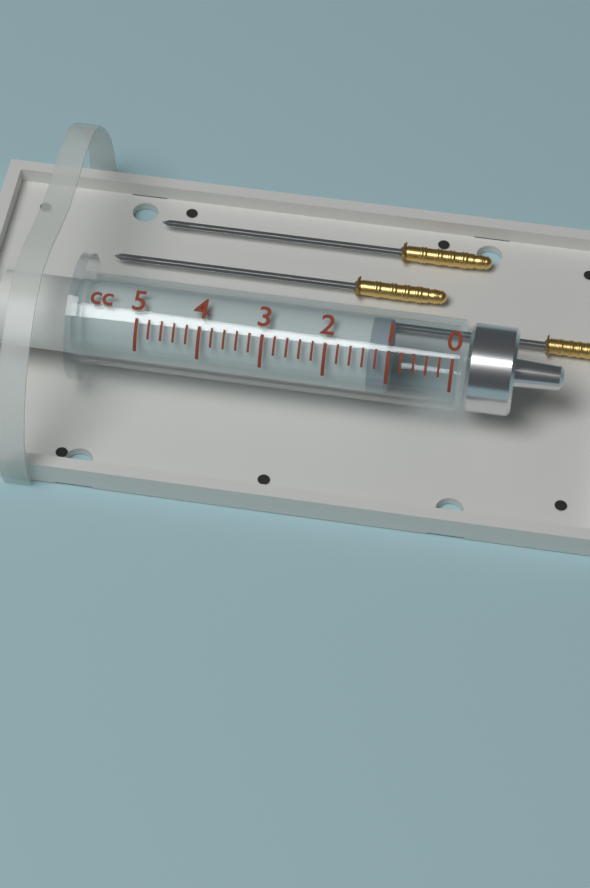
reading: 1.0 cc
